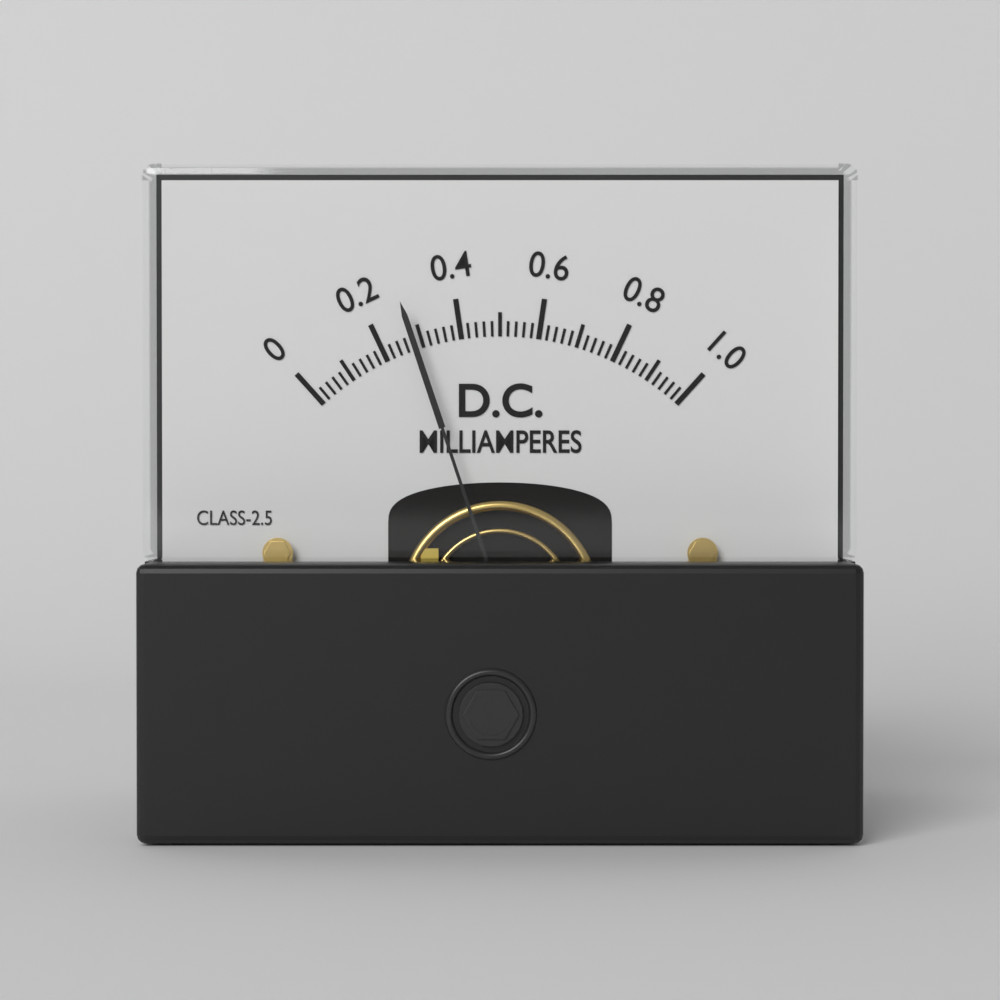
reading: 0.28 mA
